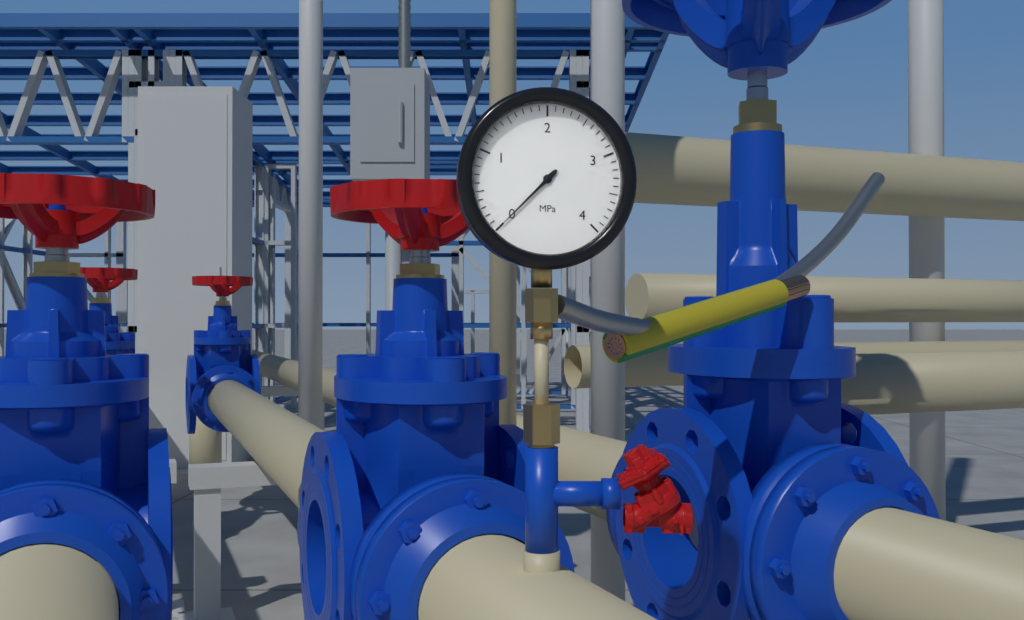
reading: 0.0 MPa
